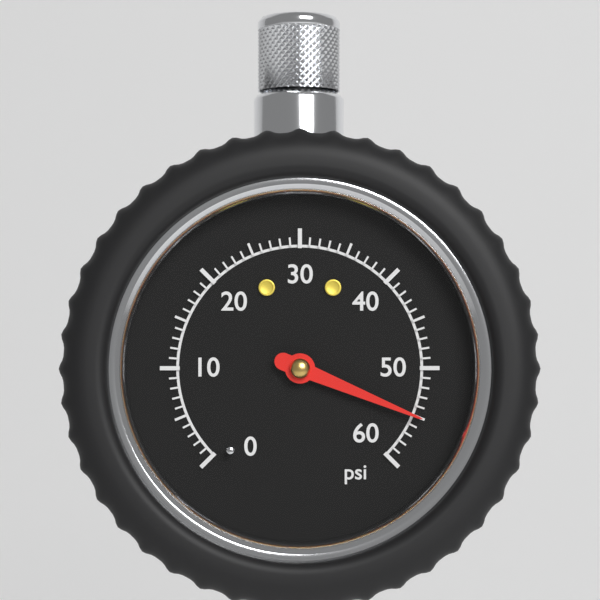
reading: 55 psi
